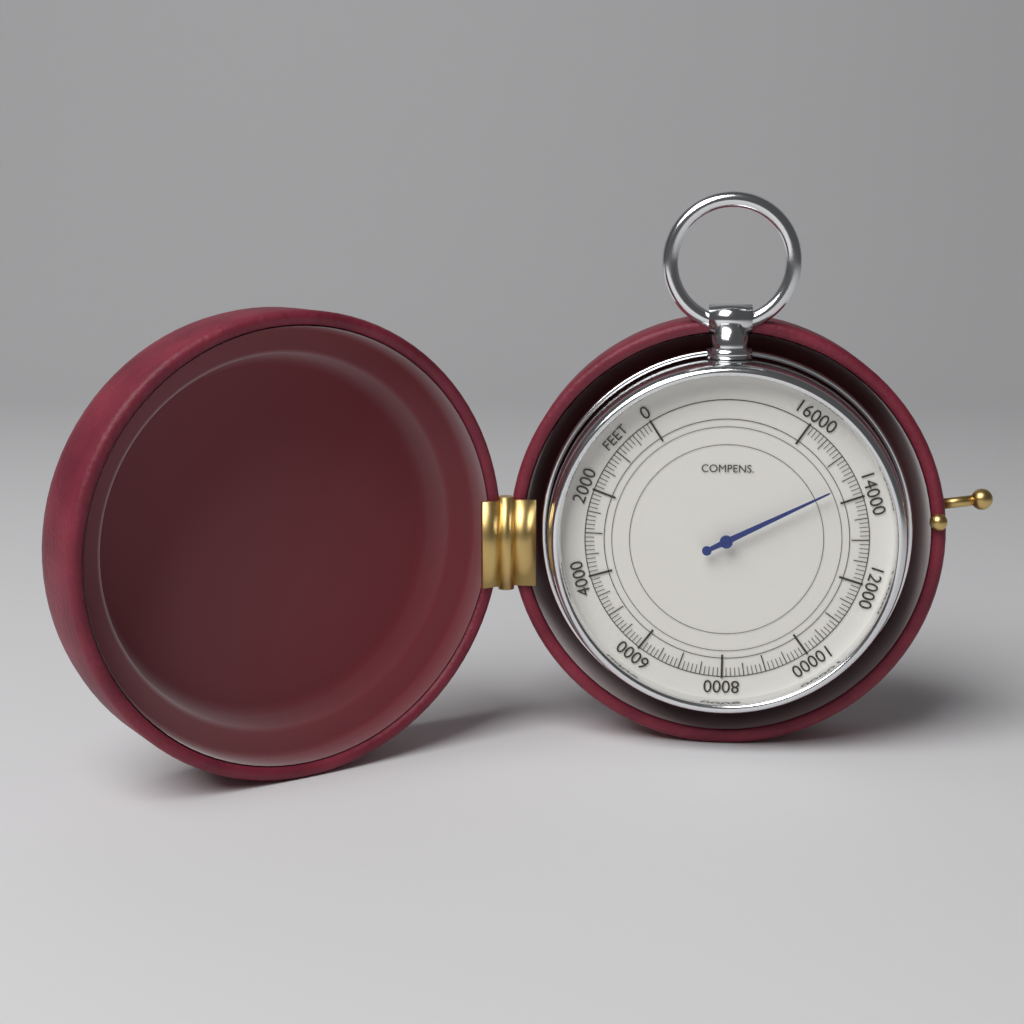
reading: 14400 feet
